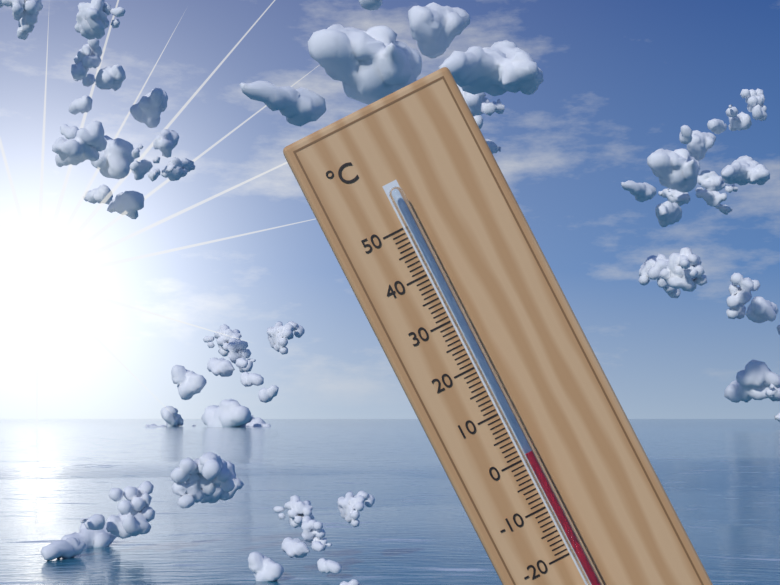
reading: 1 °C
